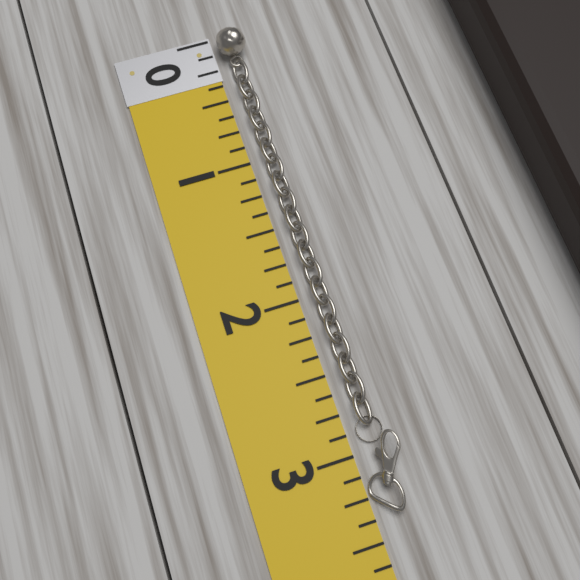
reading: 3.375 (no unit)
